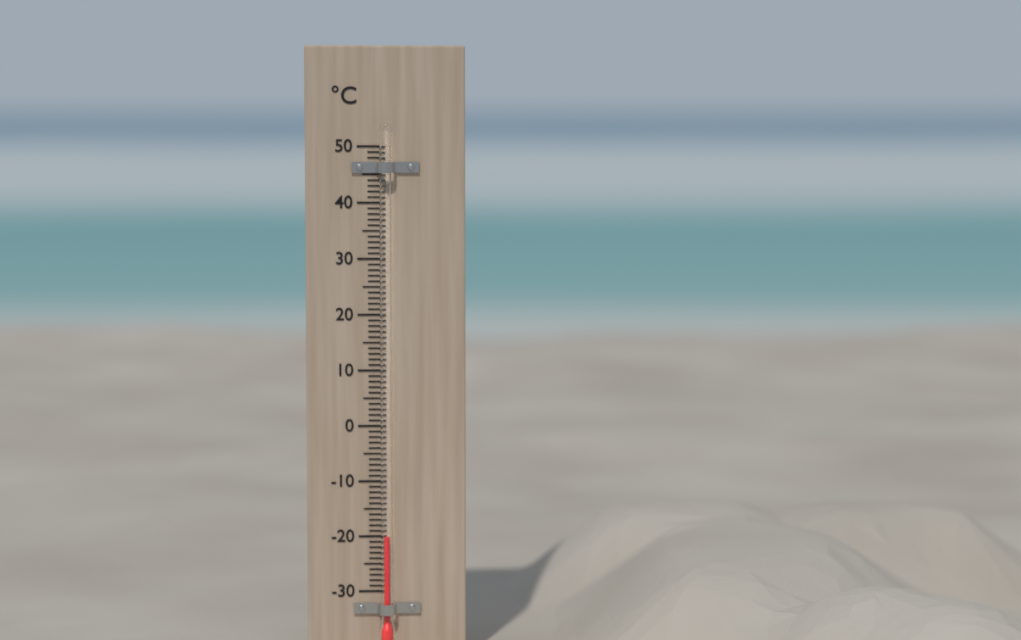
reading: -20 °C
